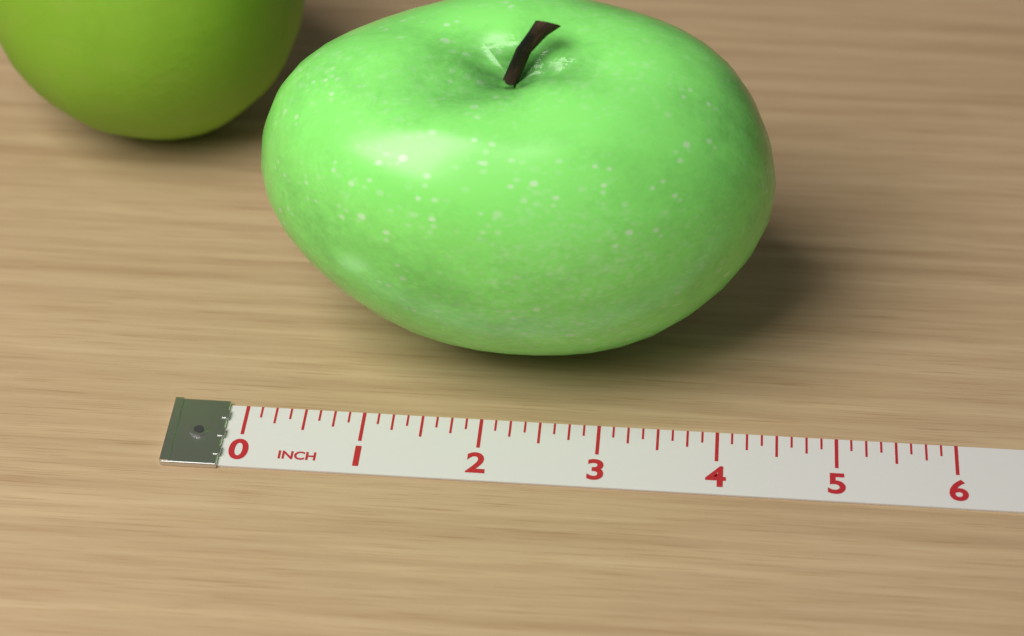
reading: 4.375 inch
